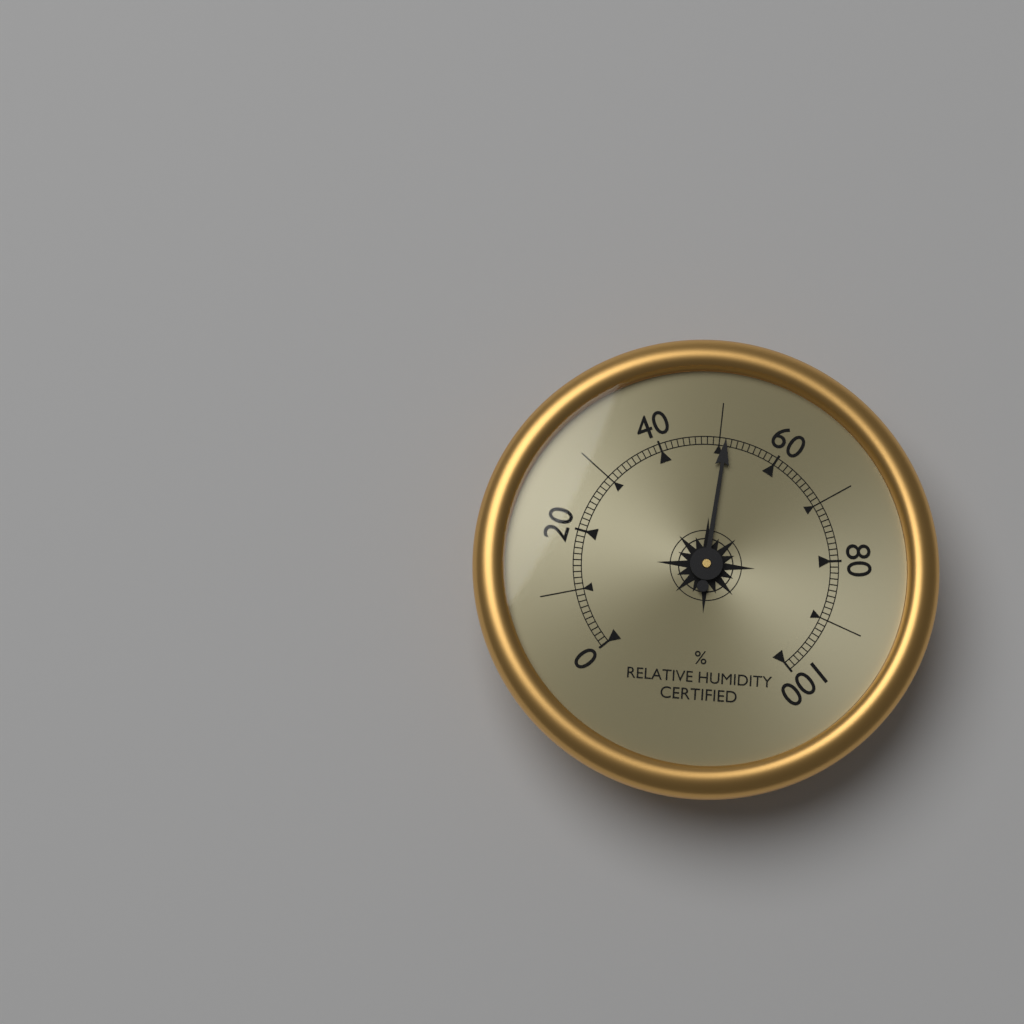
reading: 51 %
